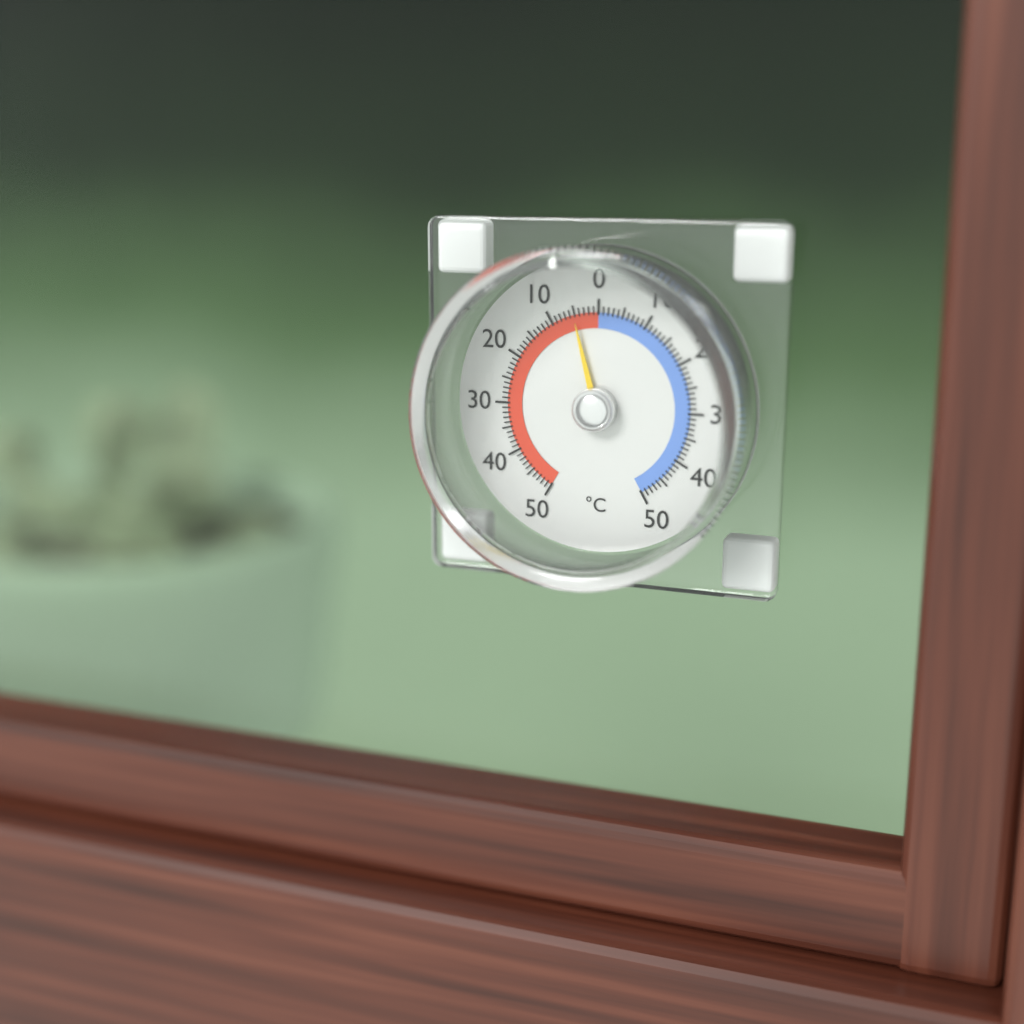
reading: 5 °C
